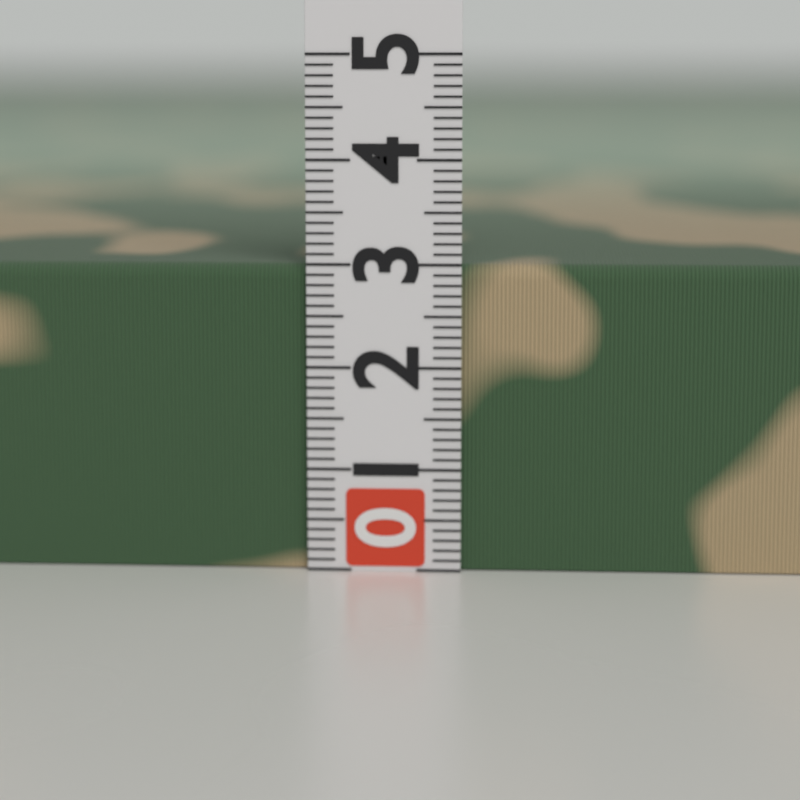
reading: 3.0 (no unit)
